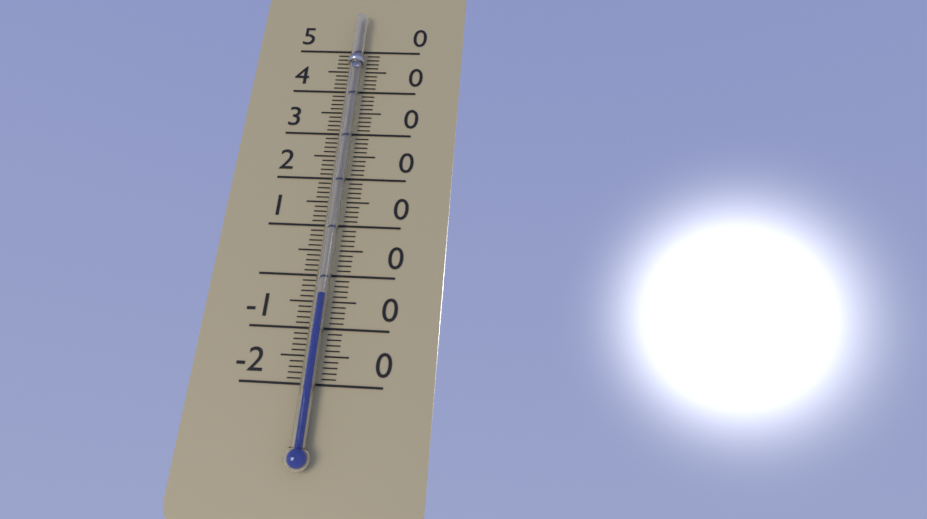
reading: -4 °C
